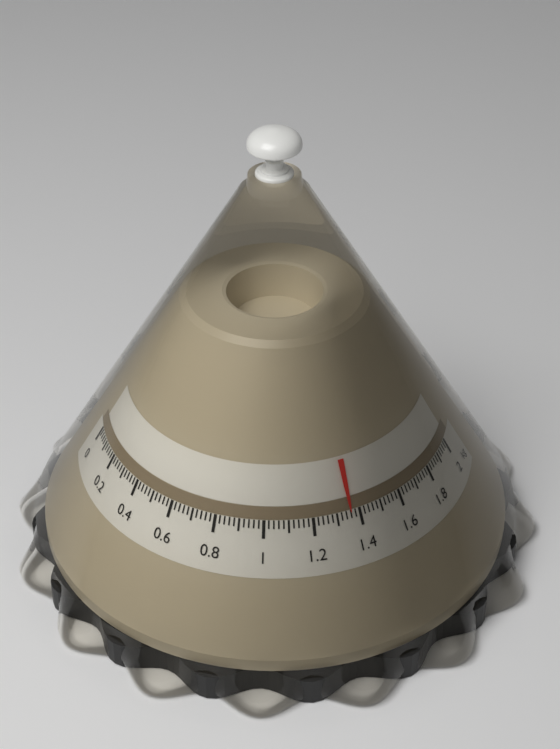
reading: 1.36 kg
